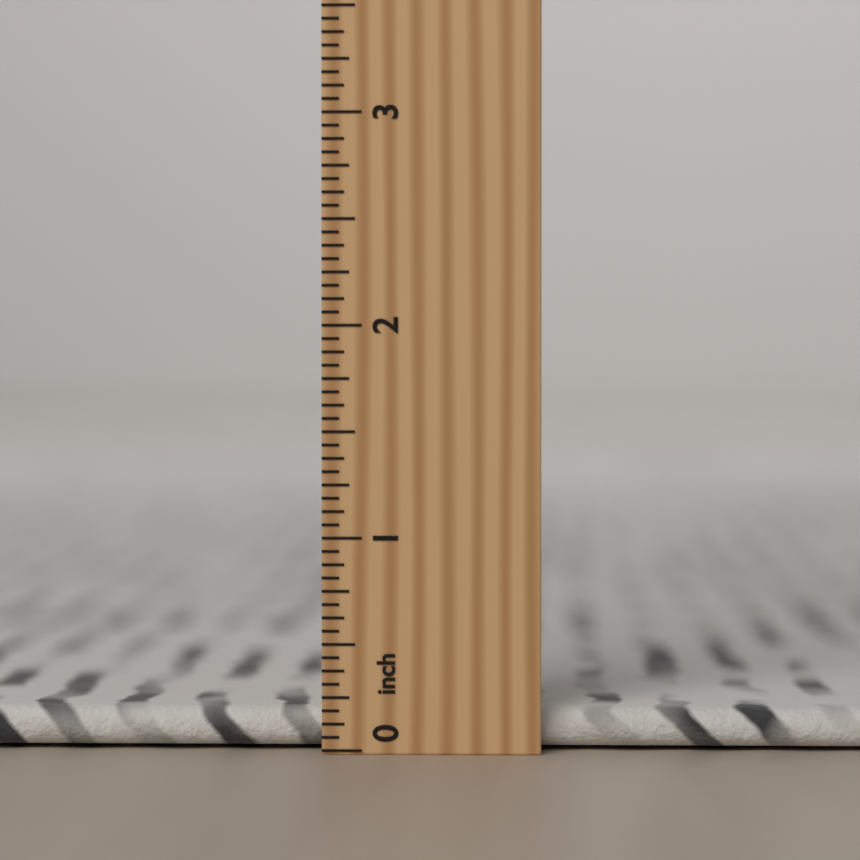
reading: 0.1875 inch
